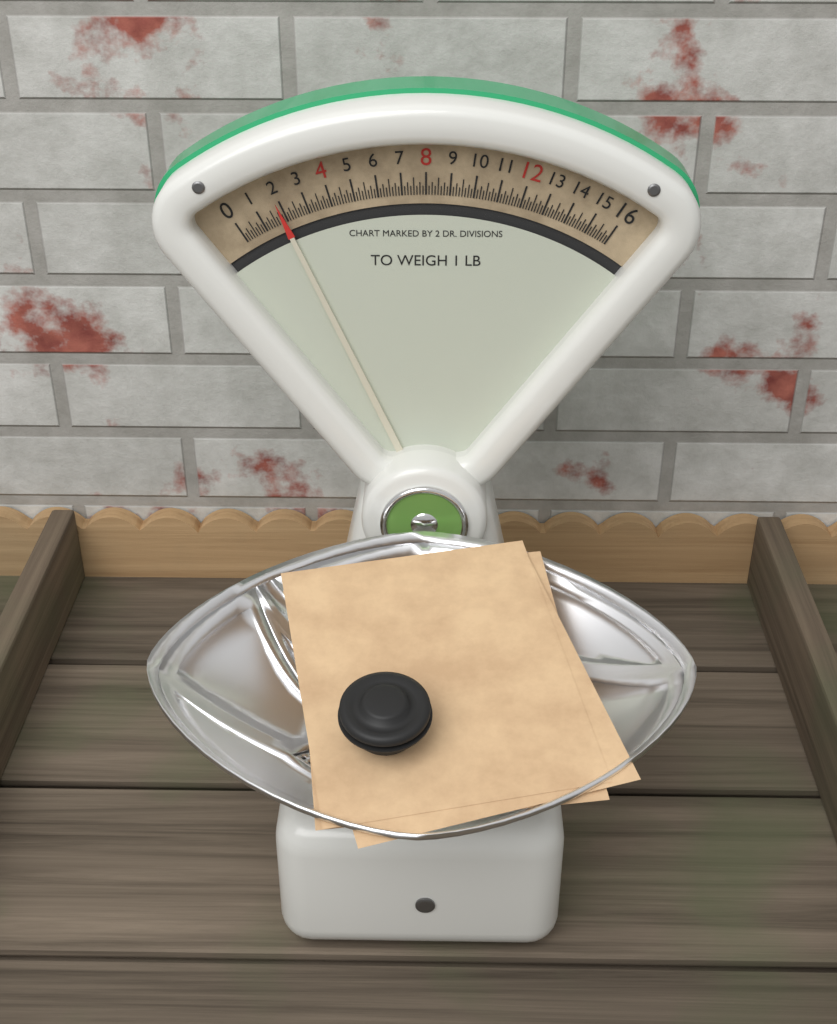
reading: 1.875 oz
